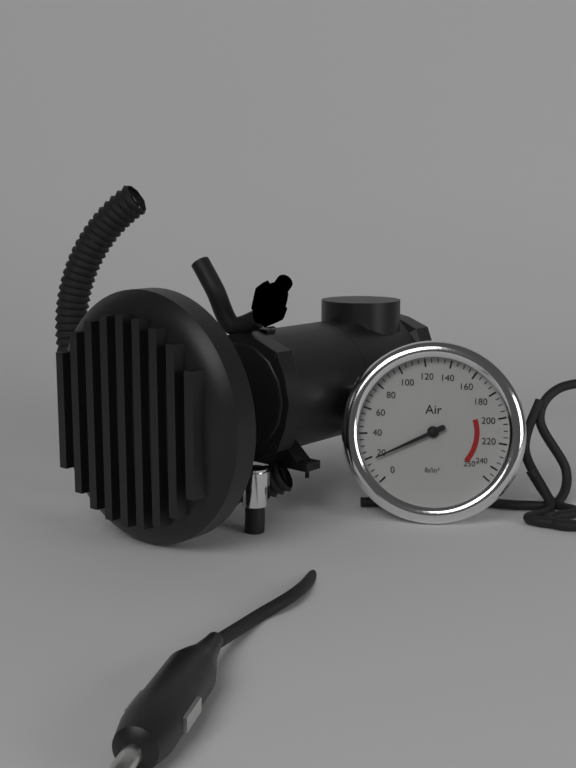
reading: 18 psi
